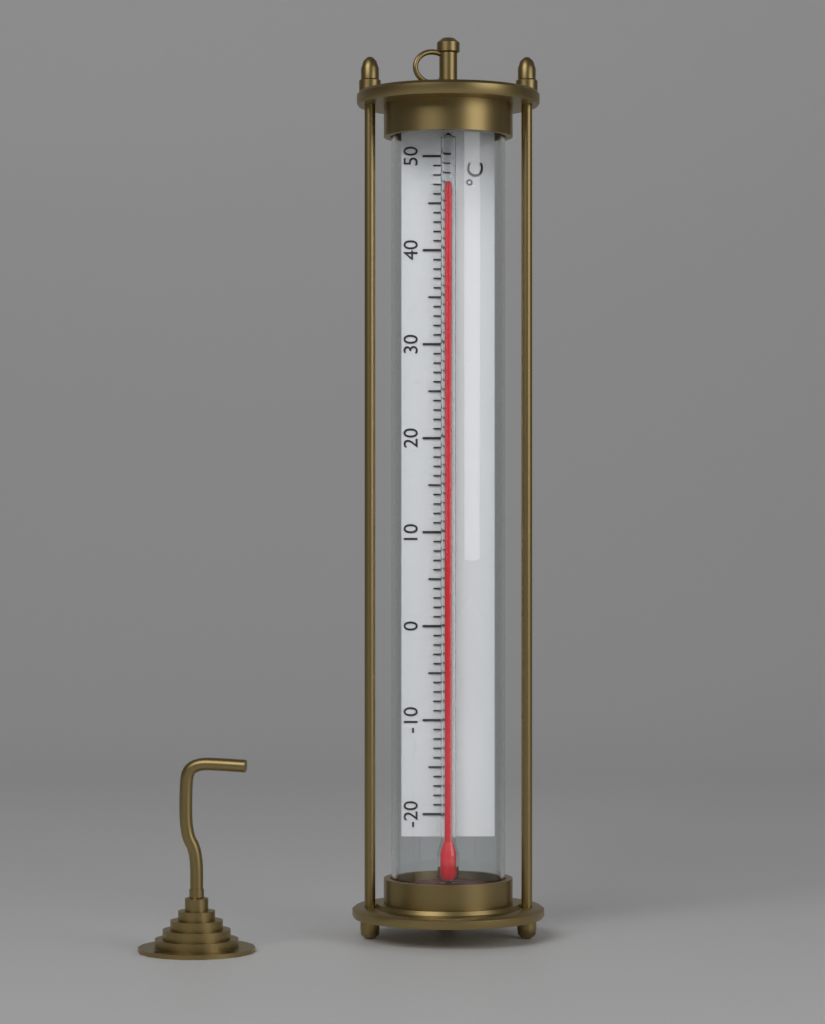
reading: 47 °C
